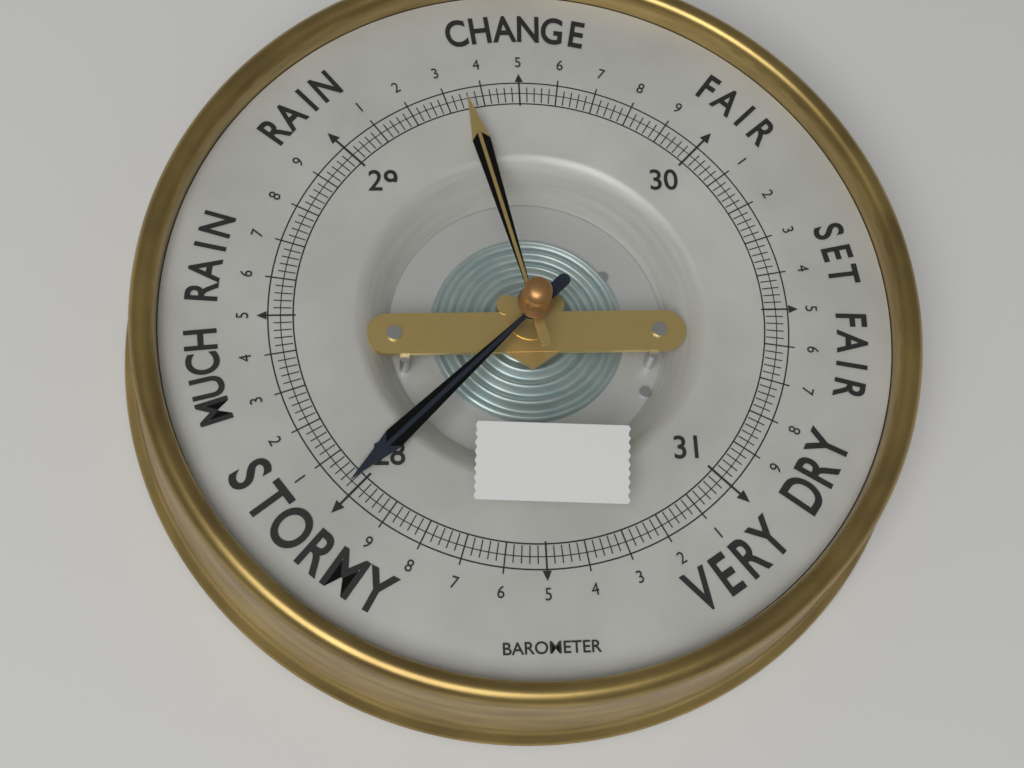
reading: 28.02 (no unit)
